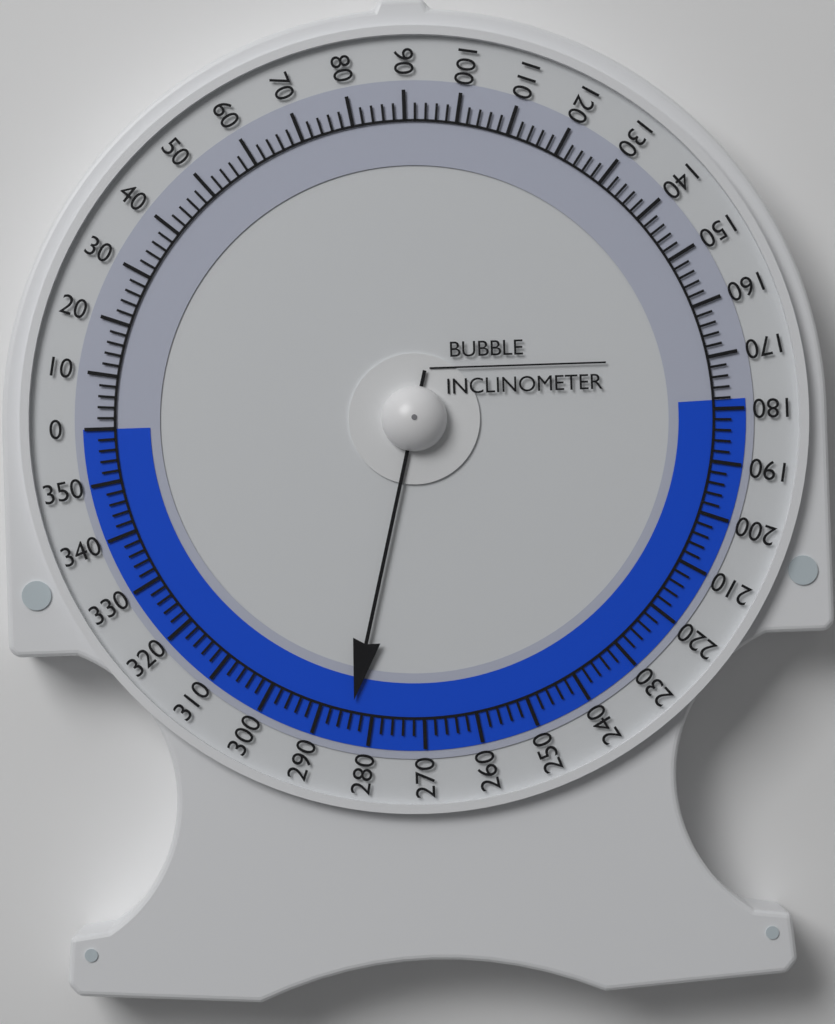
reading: 284 (no unit)
